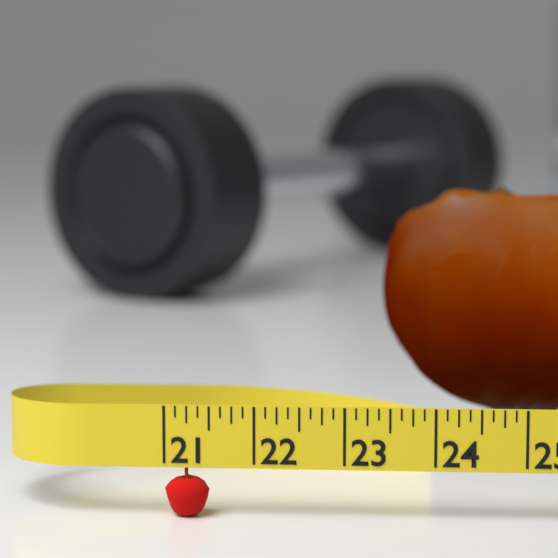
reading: 21.500 (no unit)
